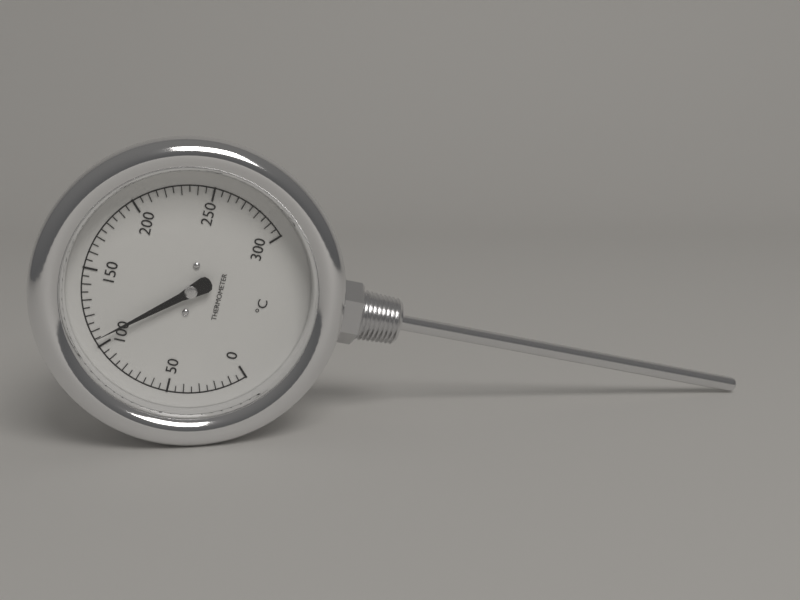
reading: 105 °C
